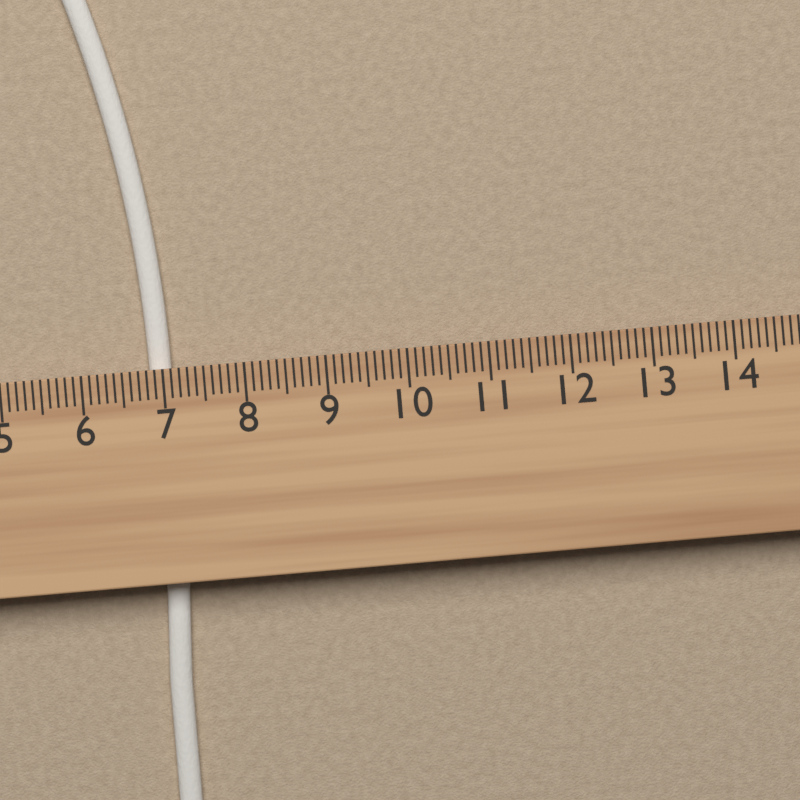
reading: 7.1 cm
